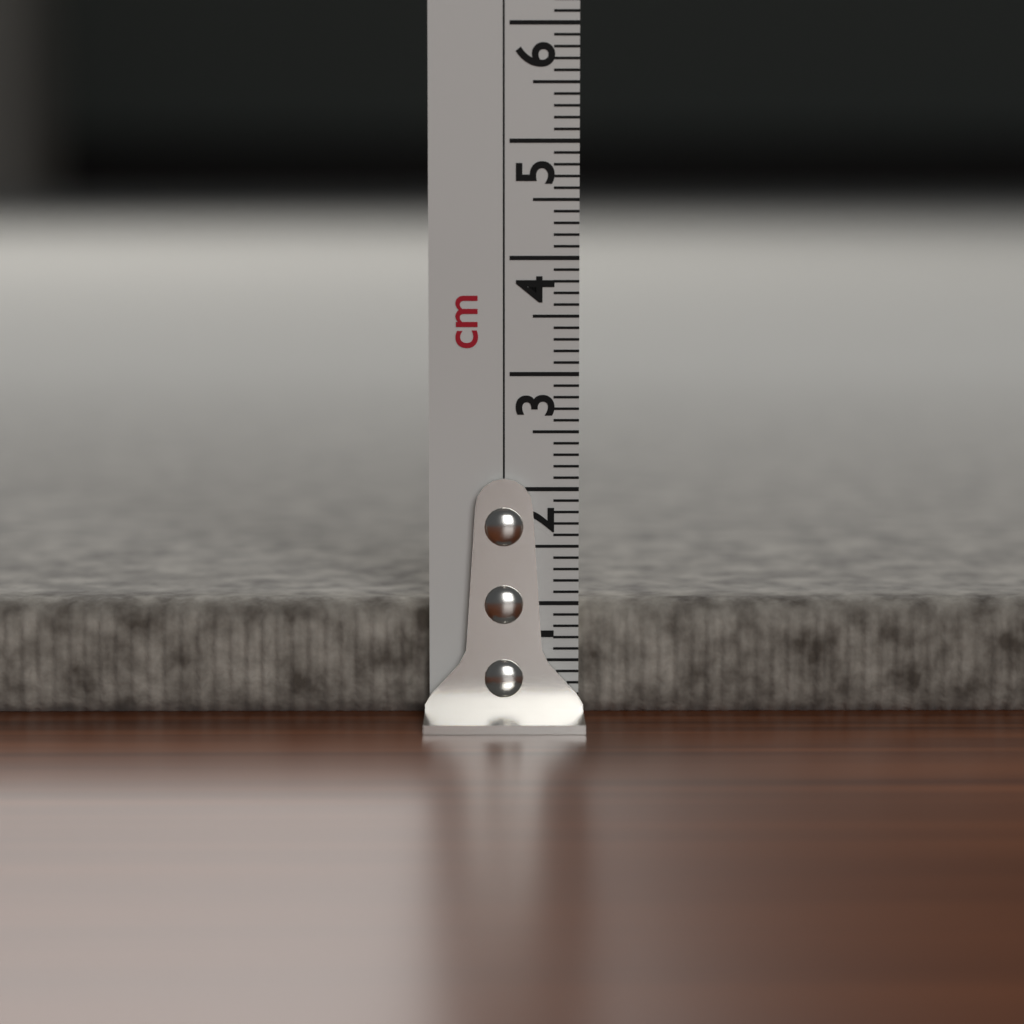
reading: 1.0 cm
